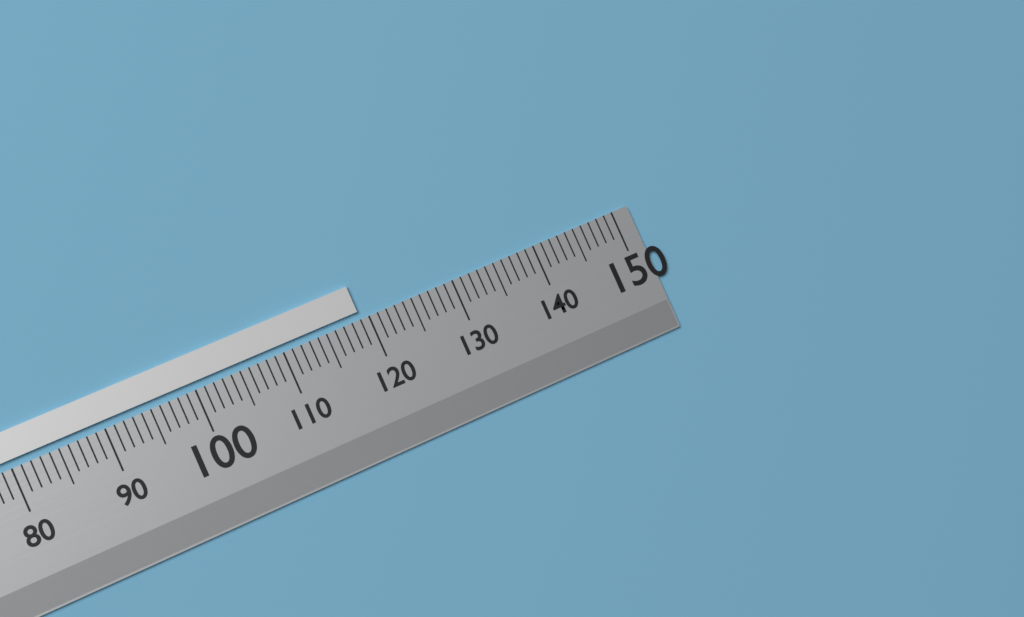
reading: 119 (no unit)
